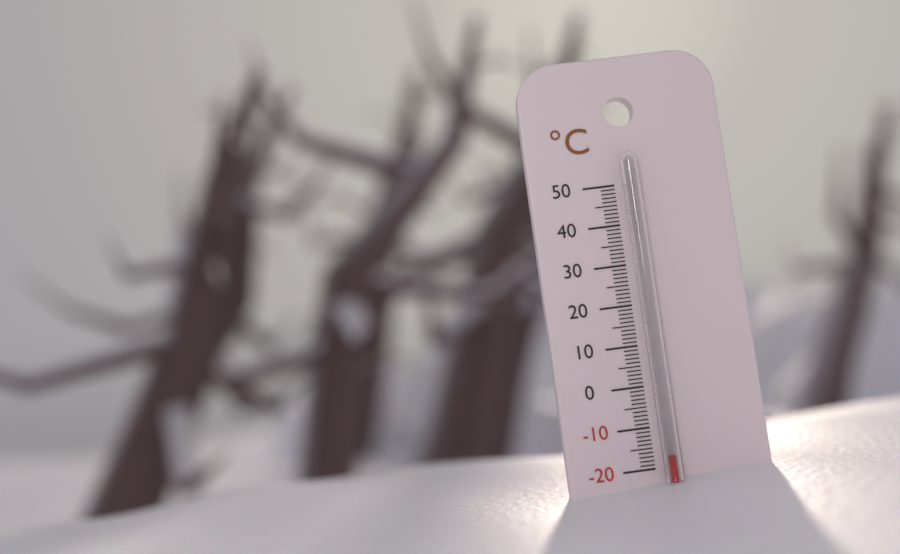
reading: -17 °C
